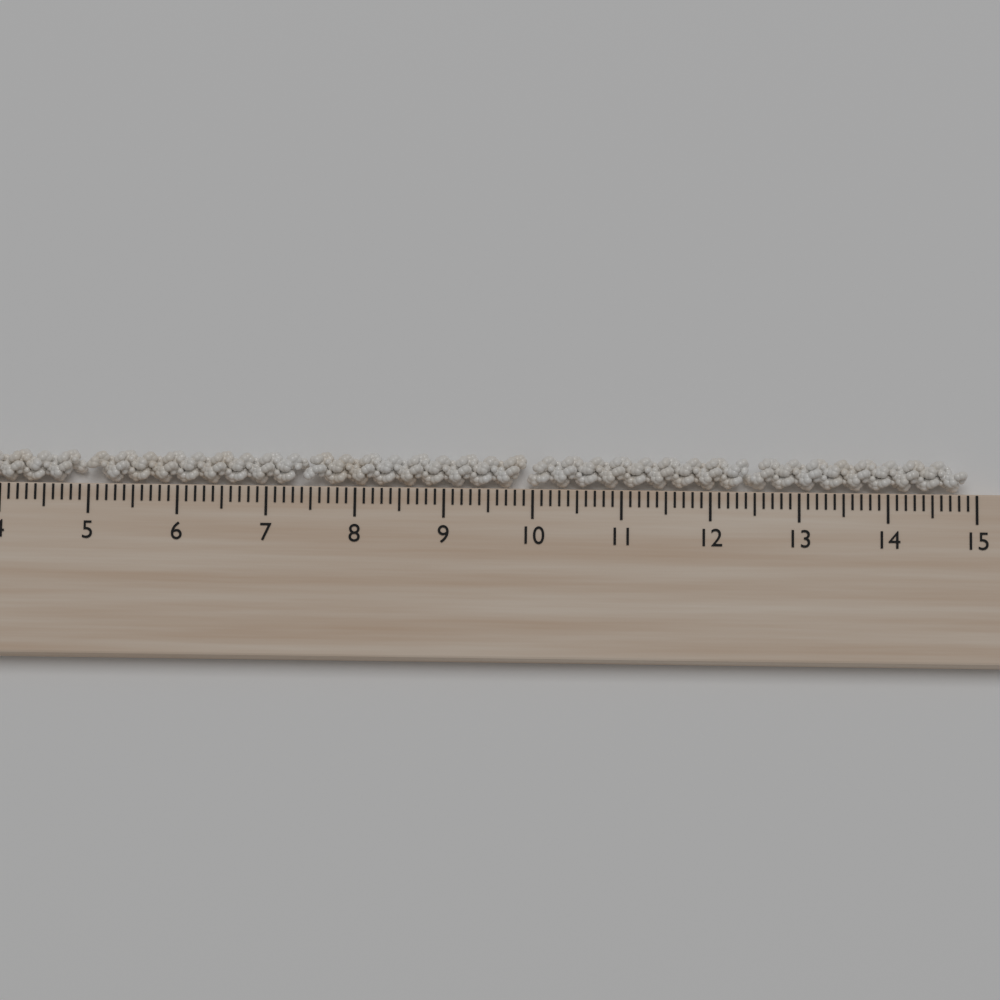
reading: 14.9 cm
